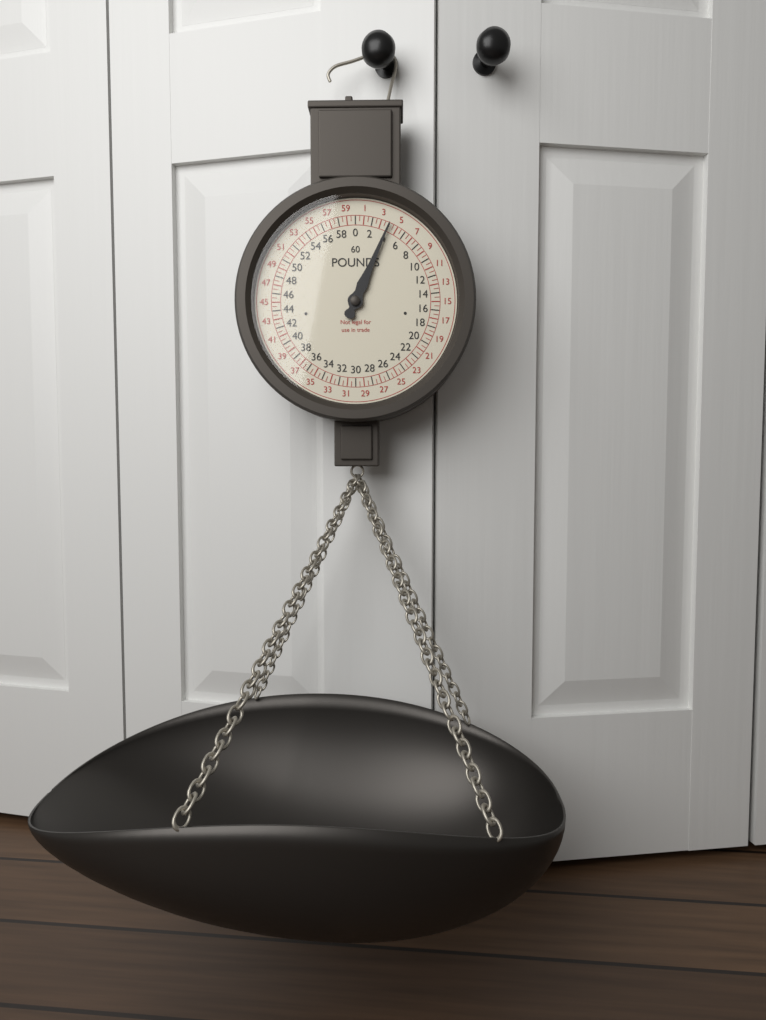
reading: 4.0 lb
